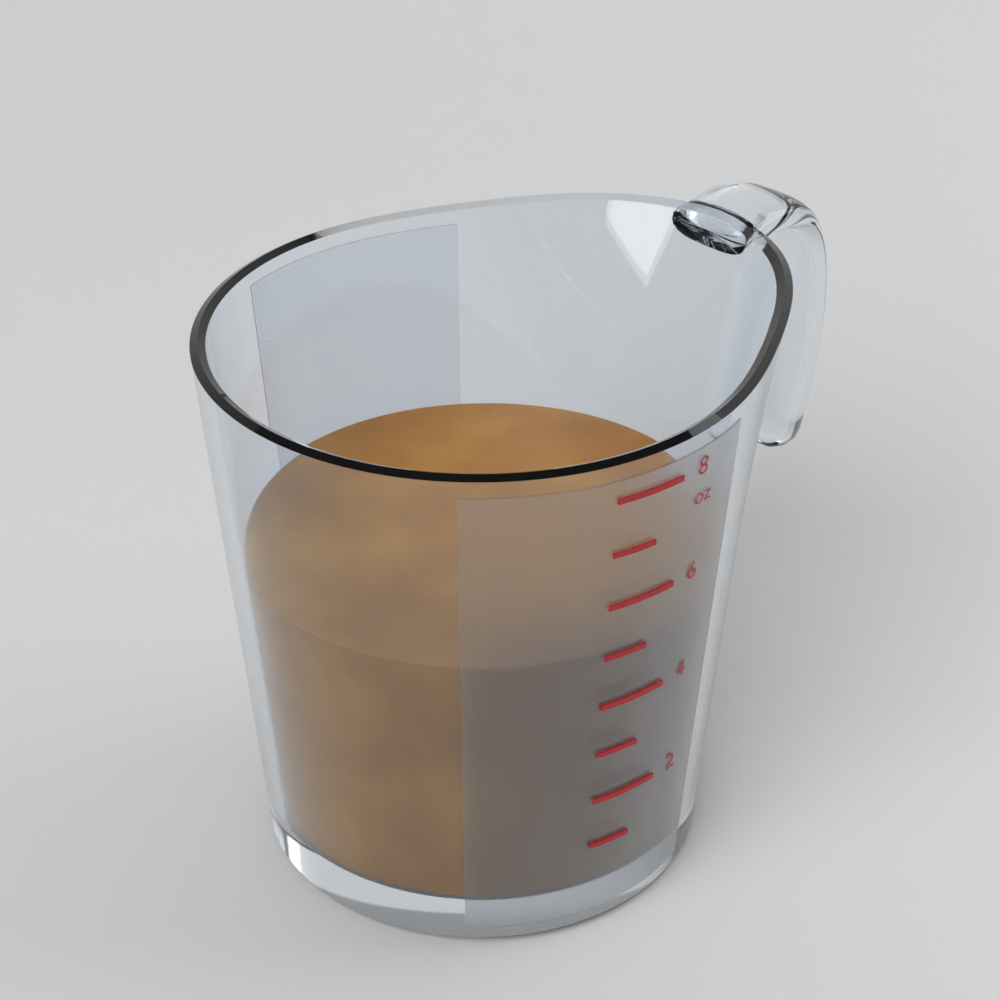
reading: 5 oz
